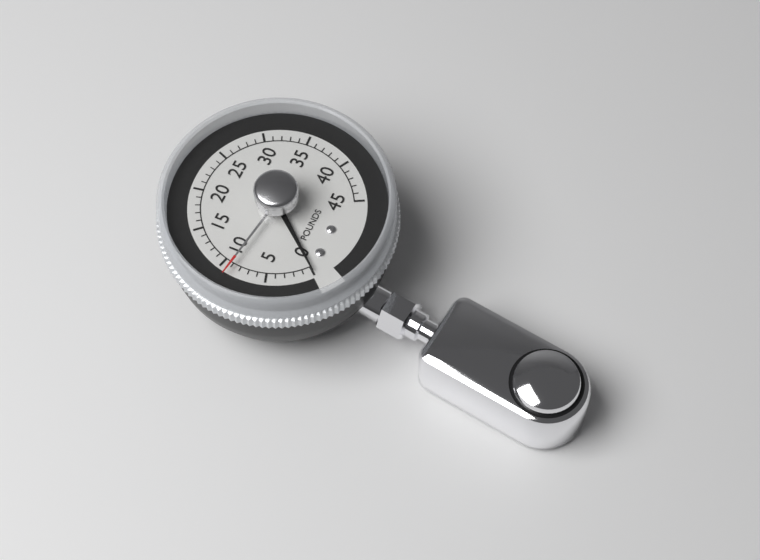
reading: 0 pounds
